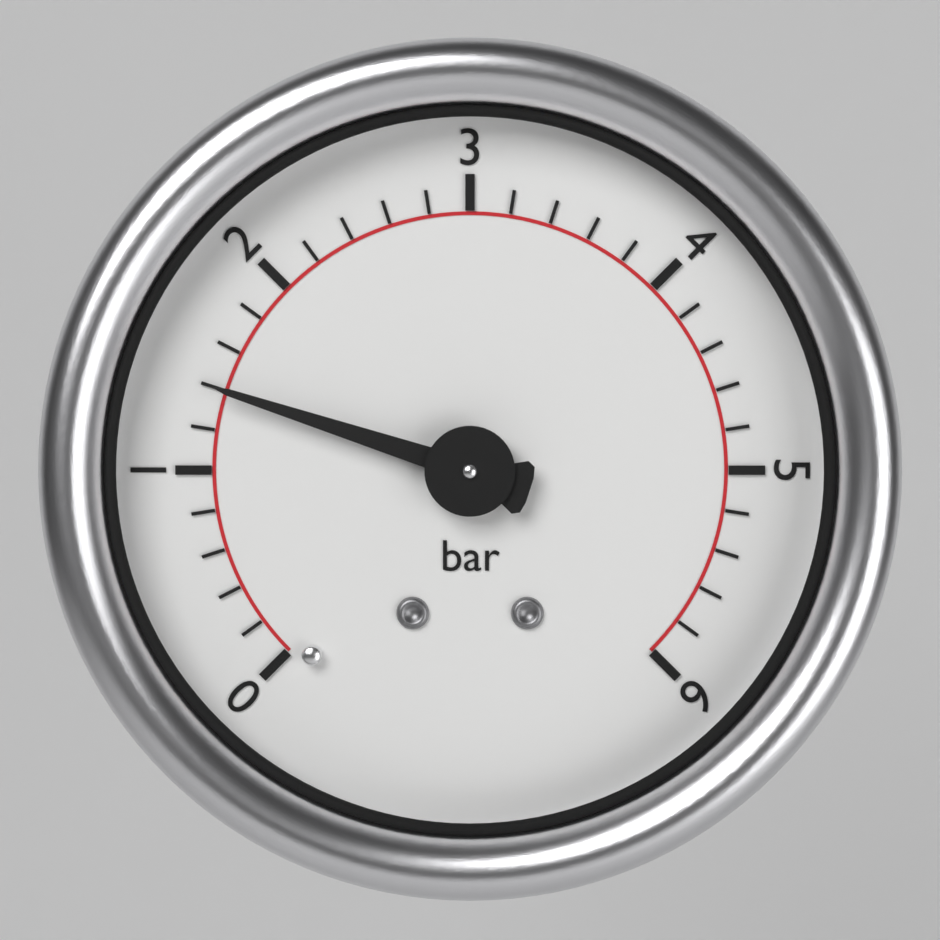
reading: 1.4 bar
